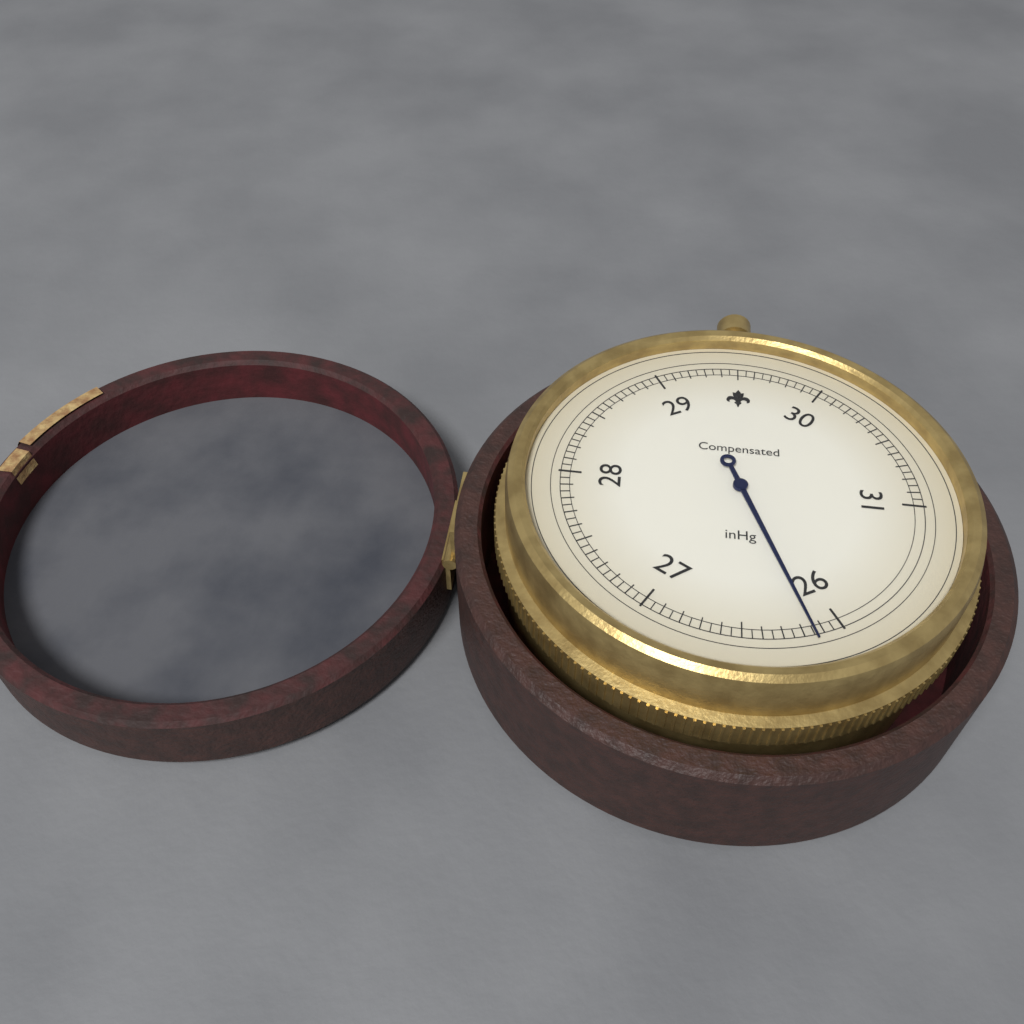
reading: 26.15 inHg
